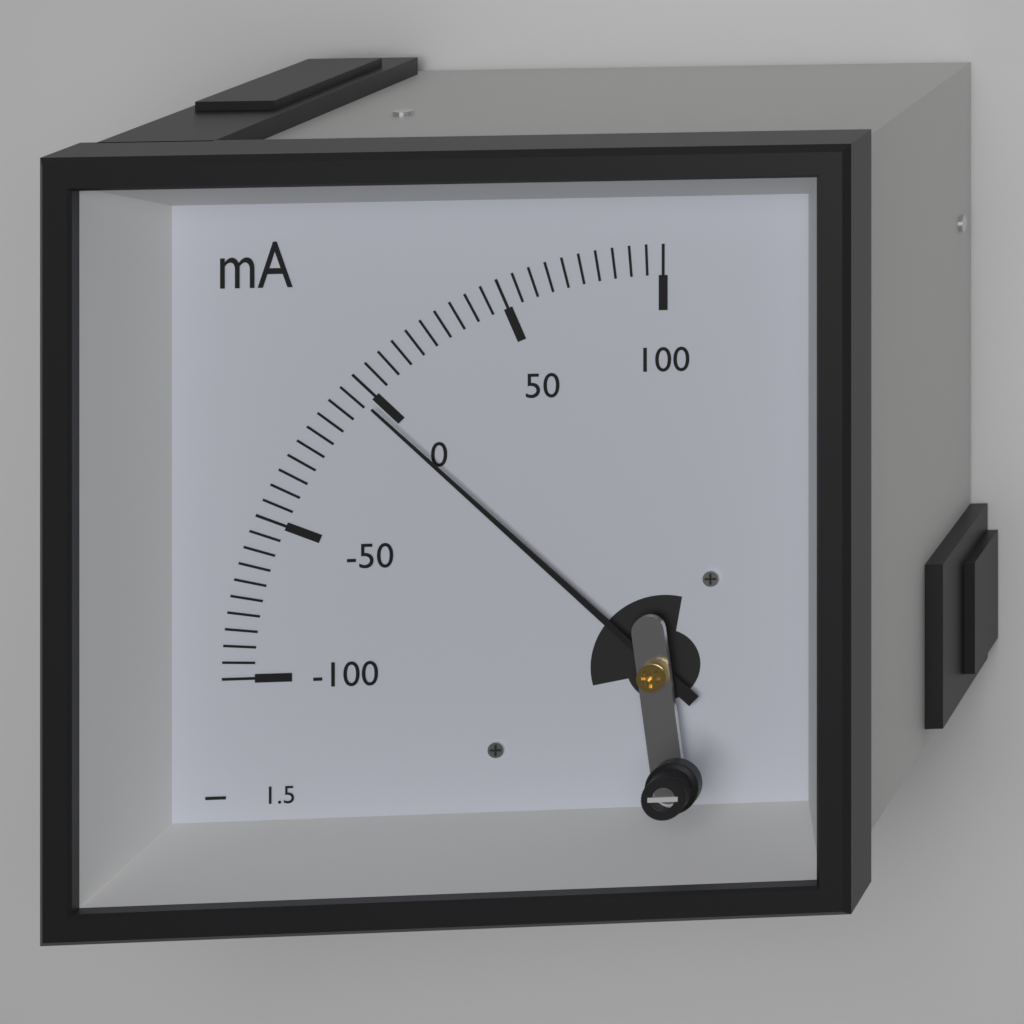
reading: -2 mA
